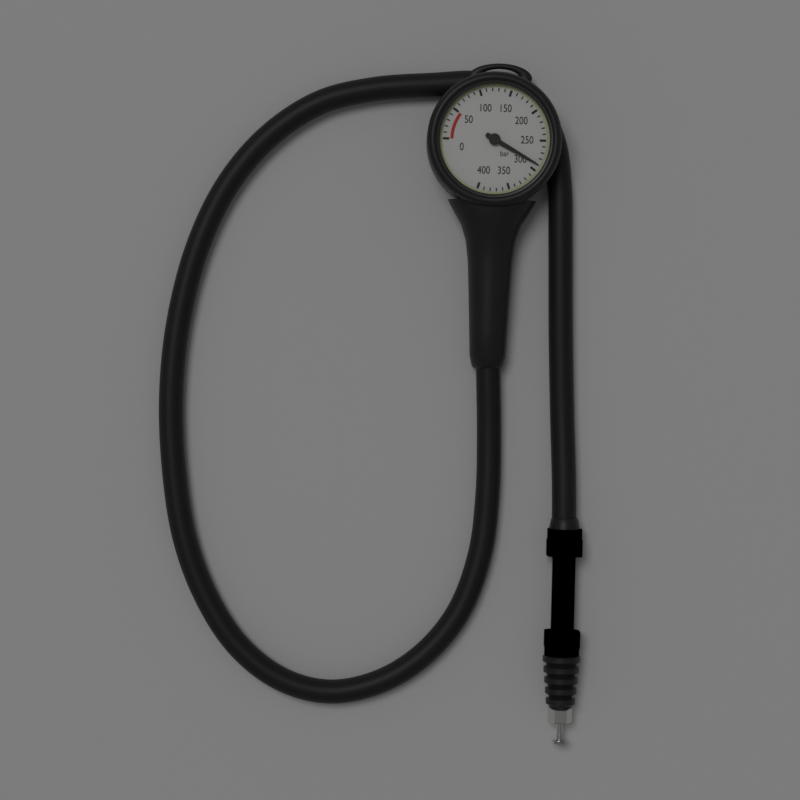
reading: 290 bar
